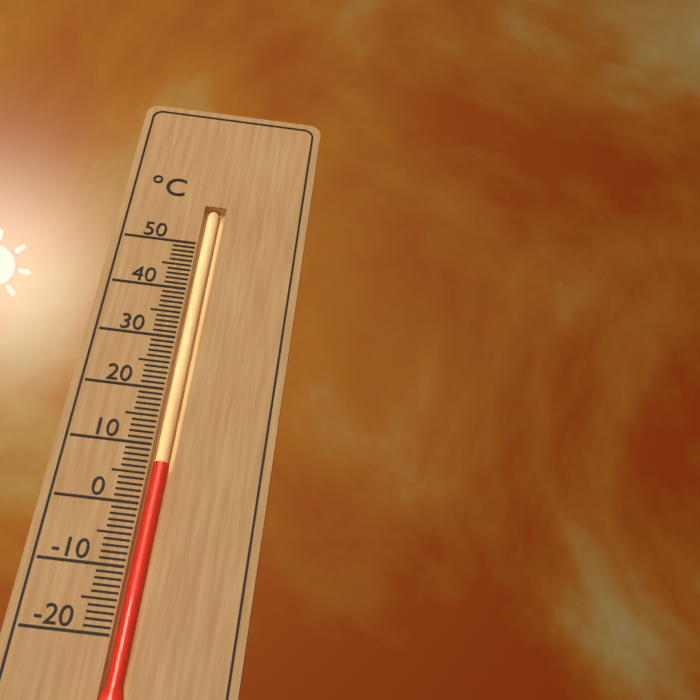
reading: 7 °C
